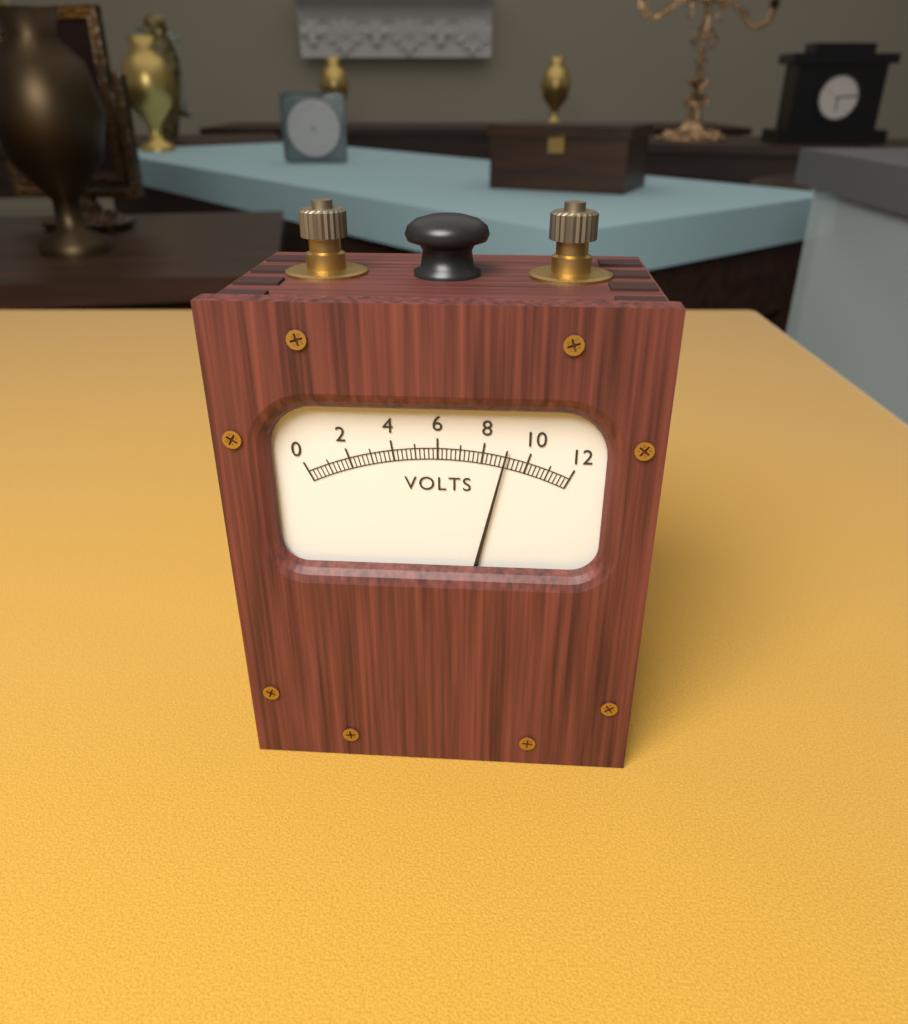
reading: 9.0 V
